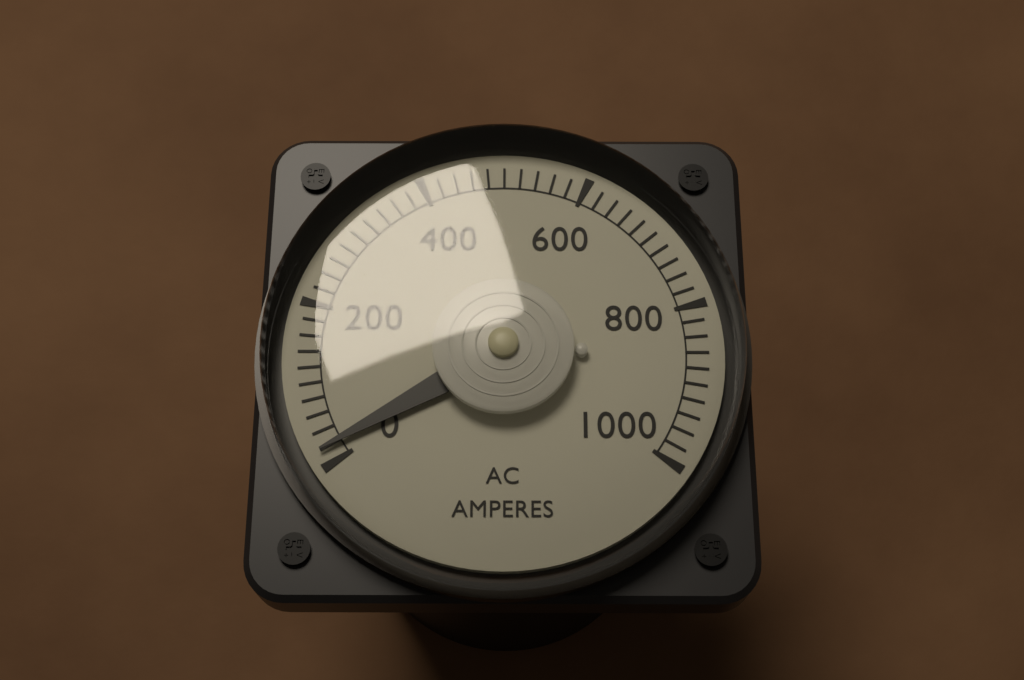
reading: 20 A
